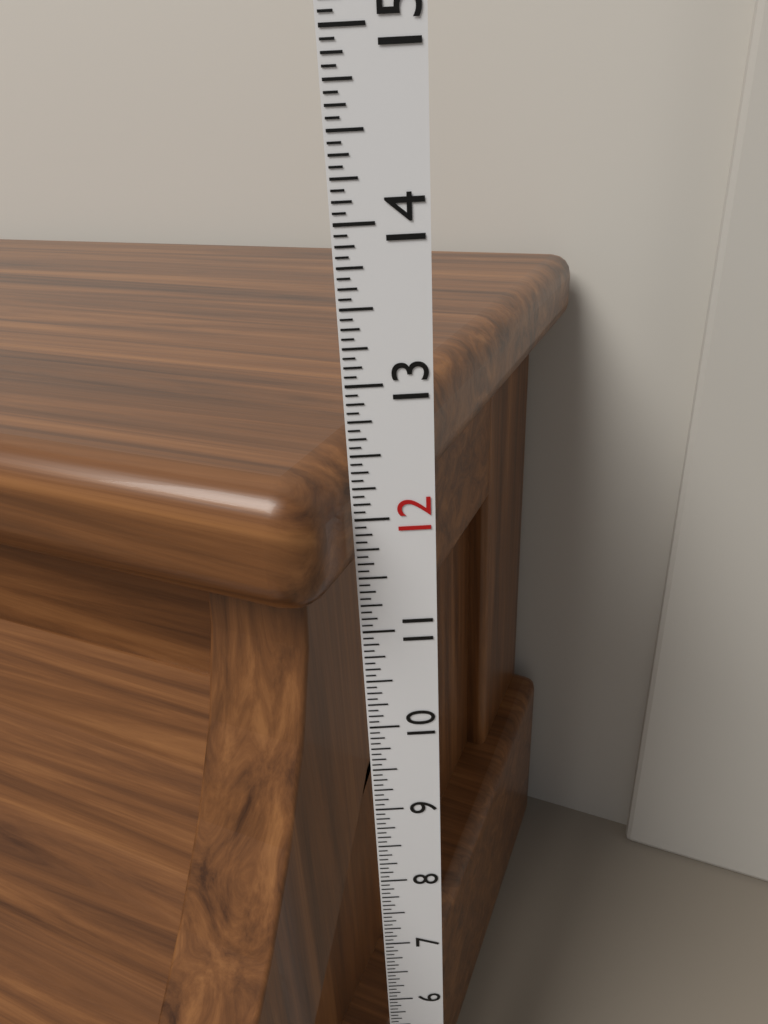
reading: 12.4375 in
